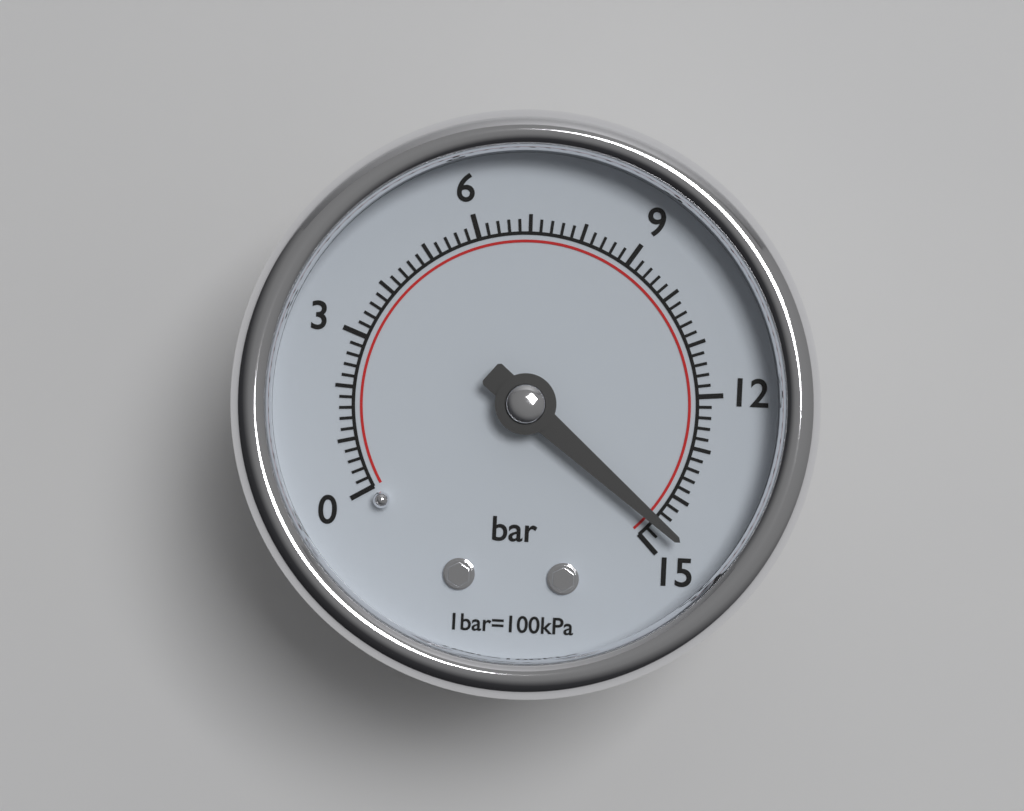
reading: 14.6 bar
